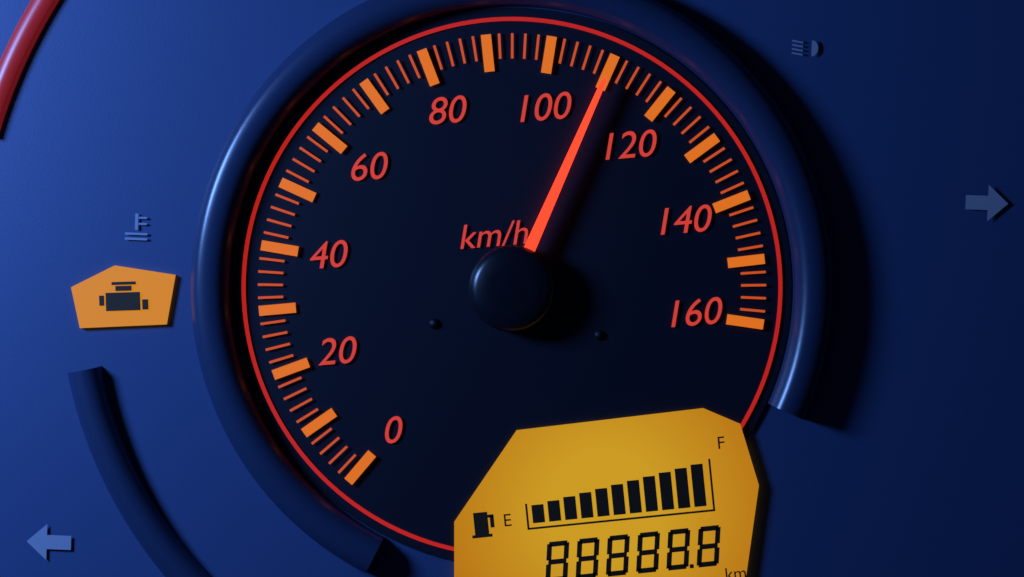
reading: 110 km/h
